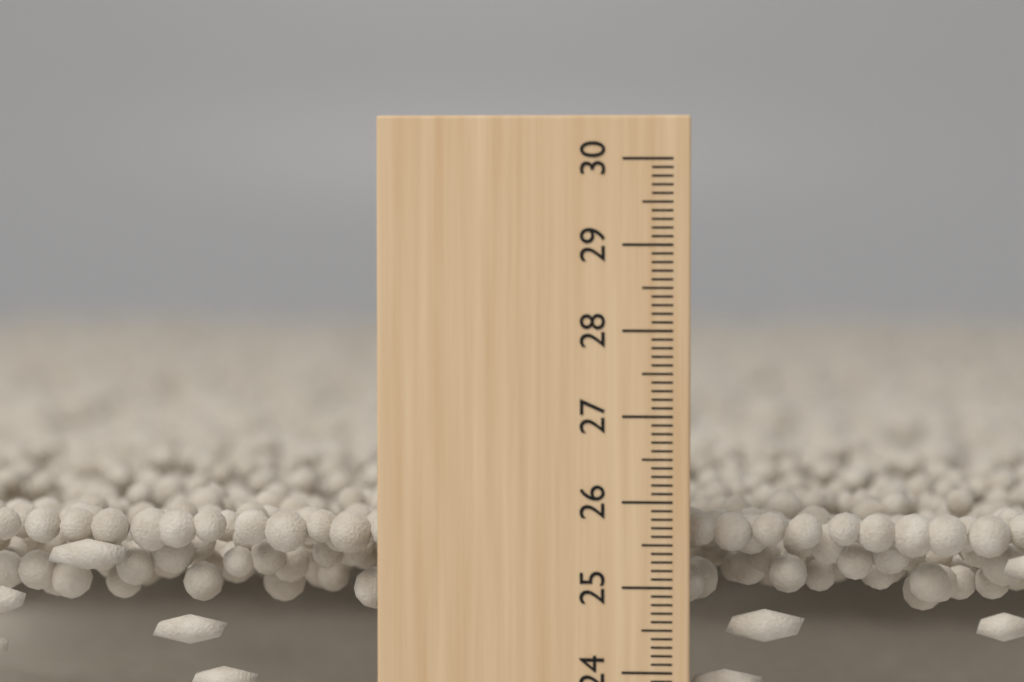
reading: 25.8 cm
